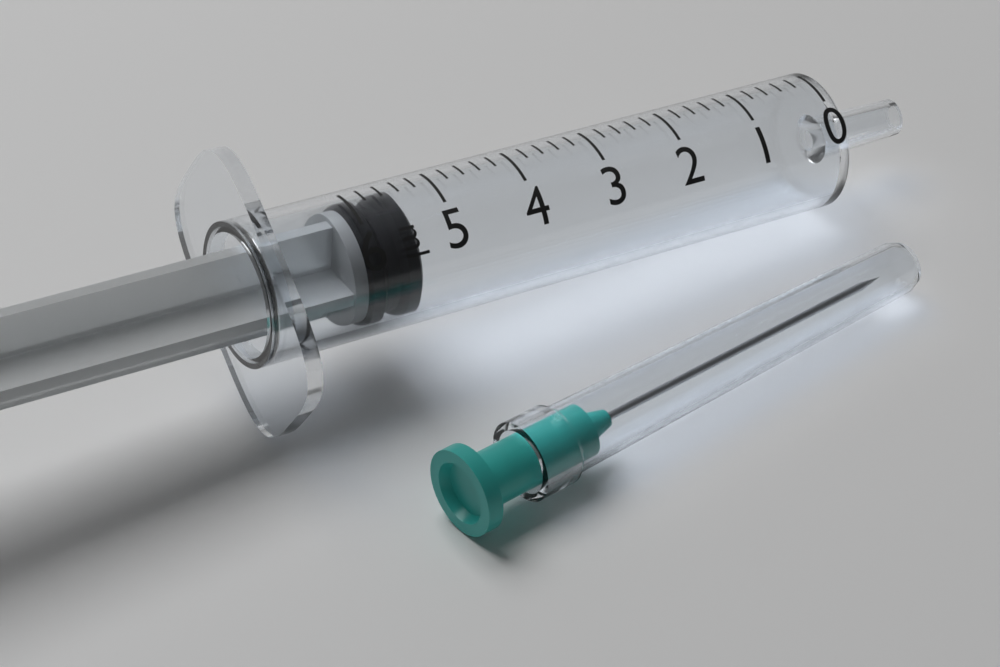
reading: 5.4 ml
